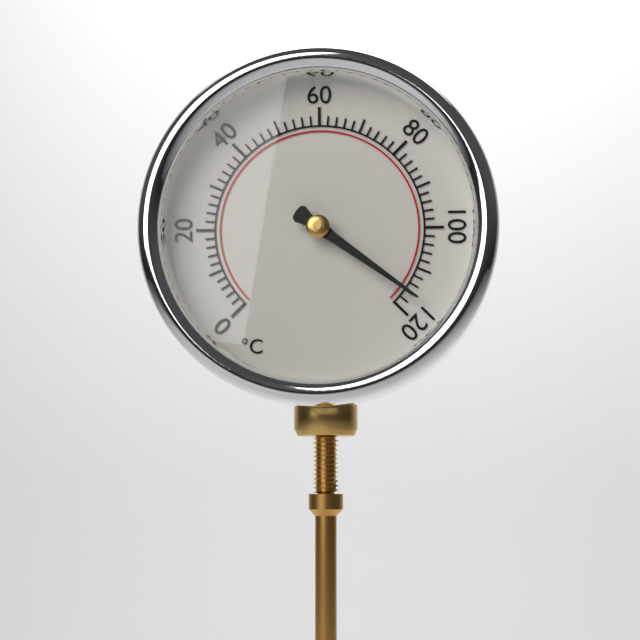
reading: 116 °C
